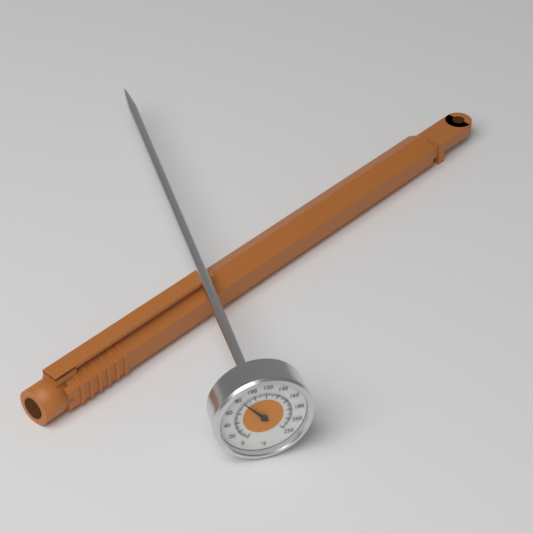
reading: 82 °F
